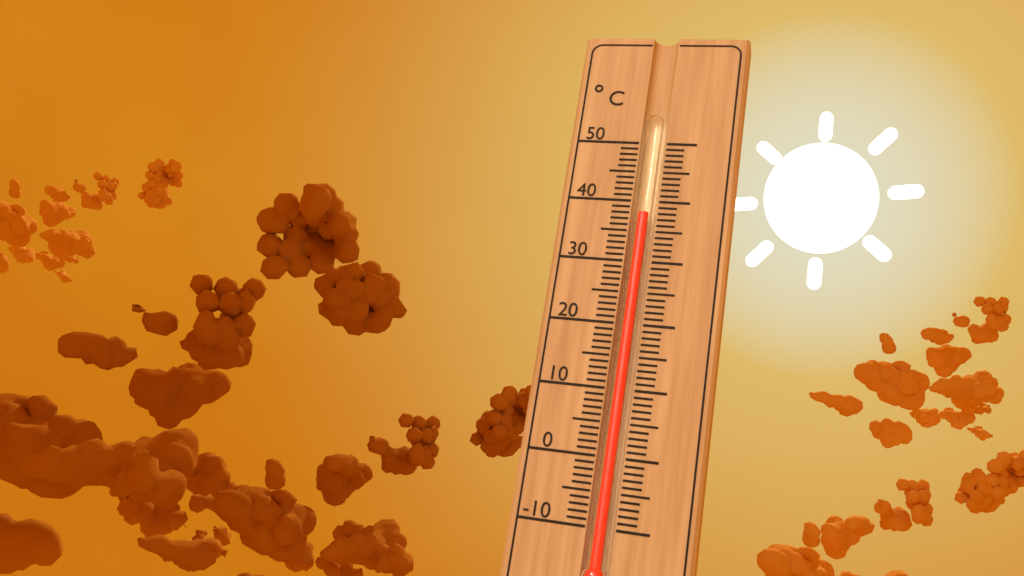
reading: 38 °C
